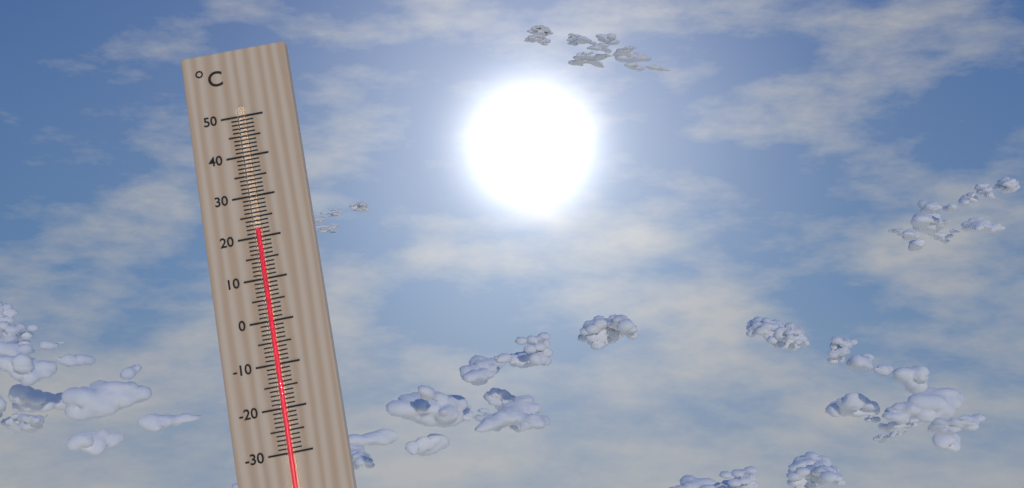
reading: 22 °C
